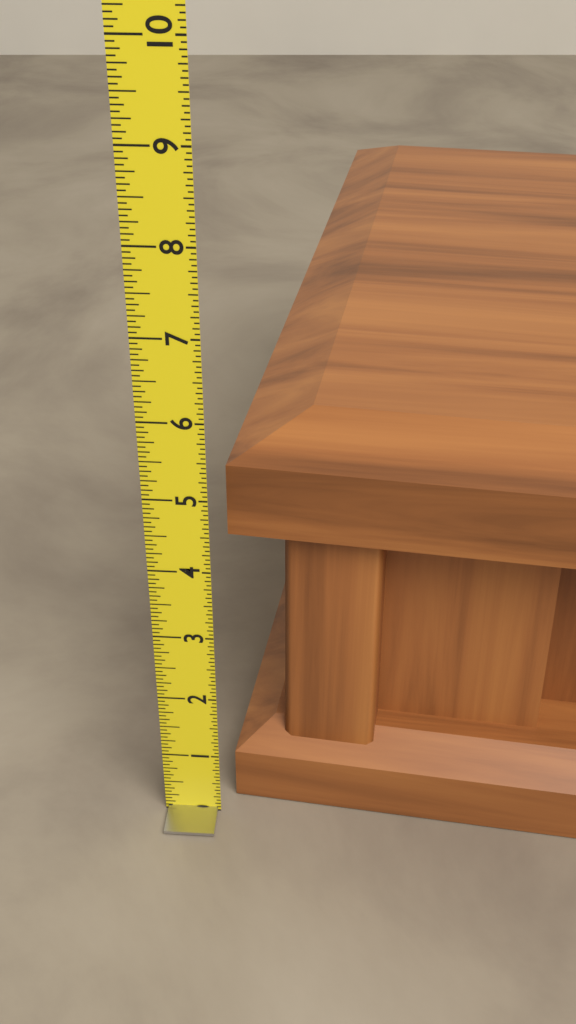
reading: 5.6875 (no unit)
